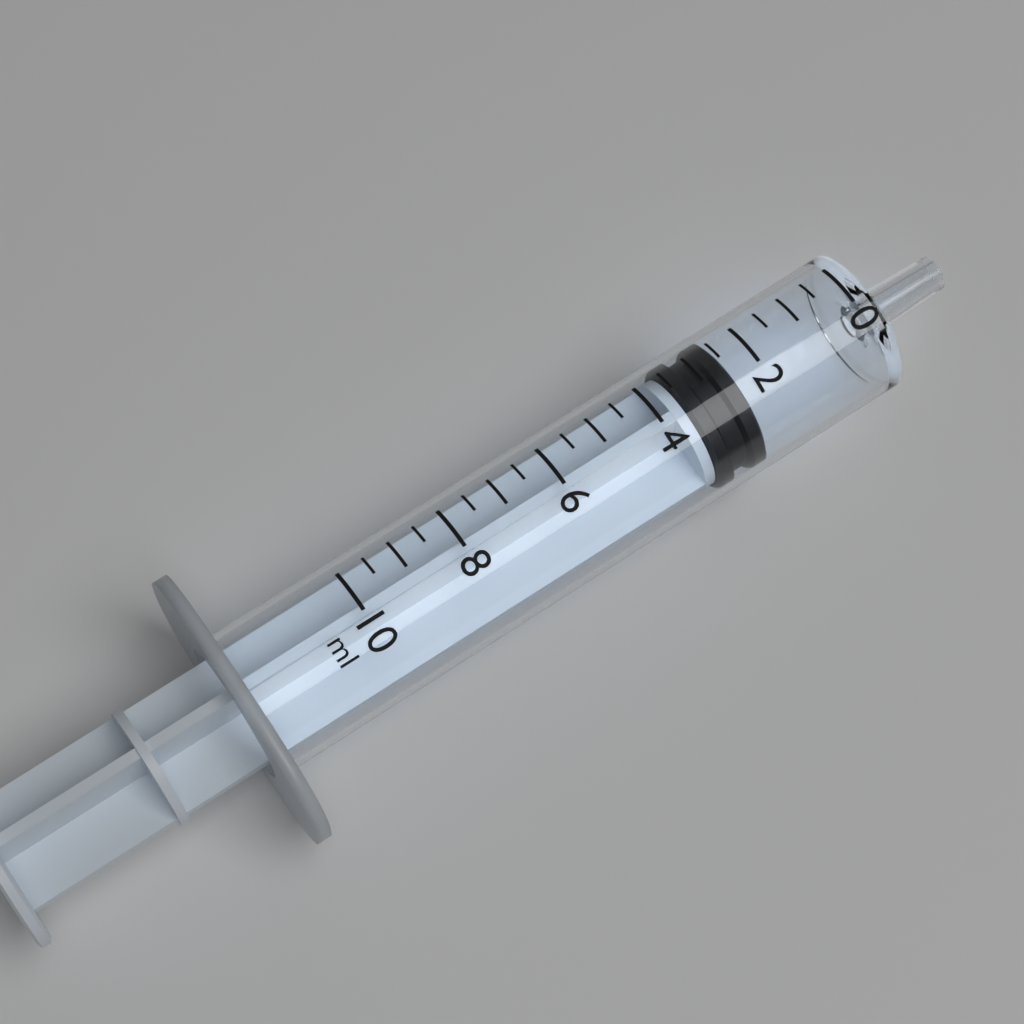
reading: 2.5 ml
